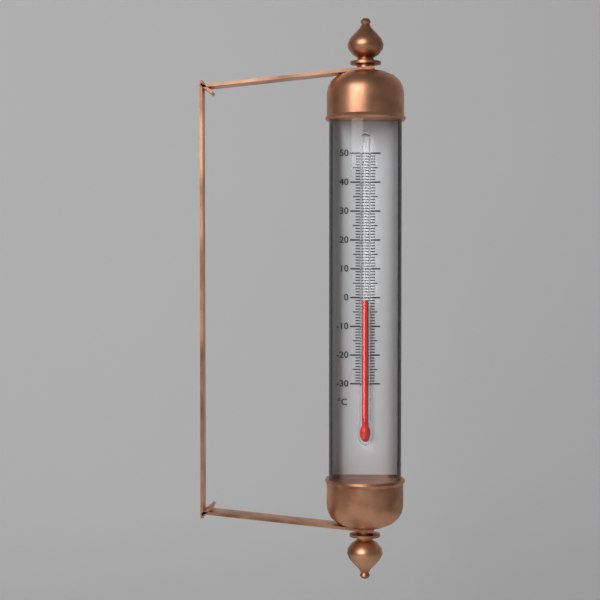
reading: -1 °C
